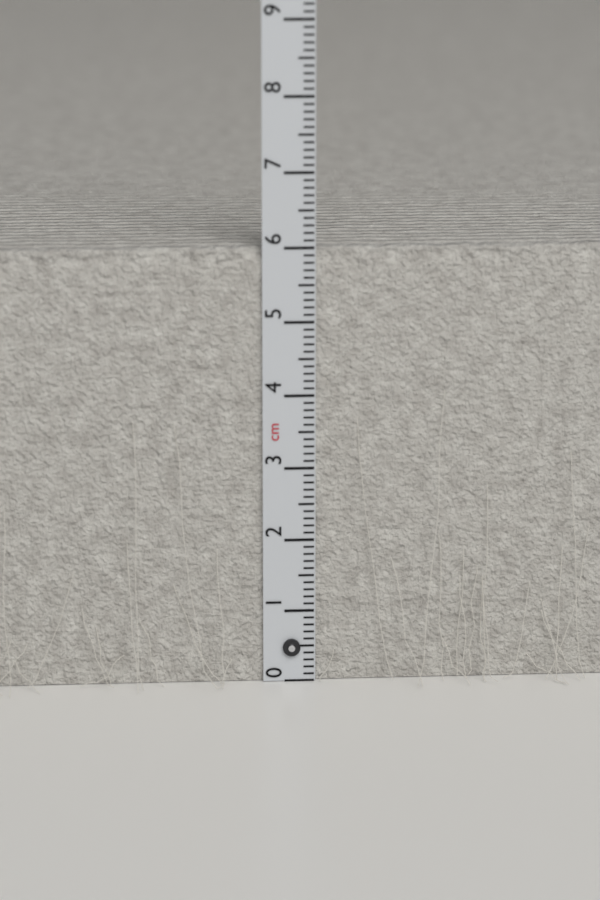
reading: 6.0 cm
